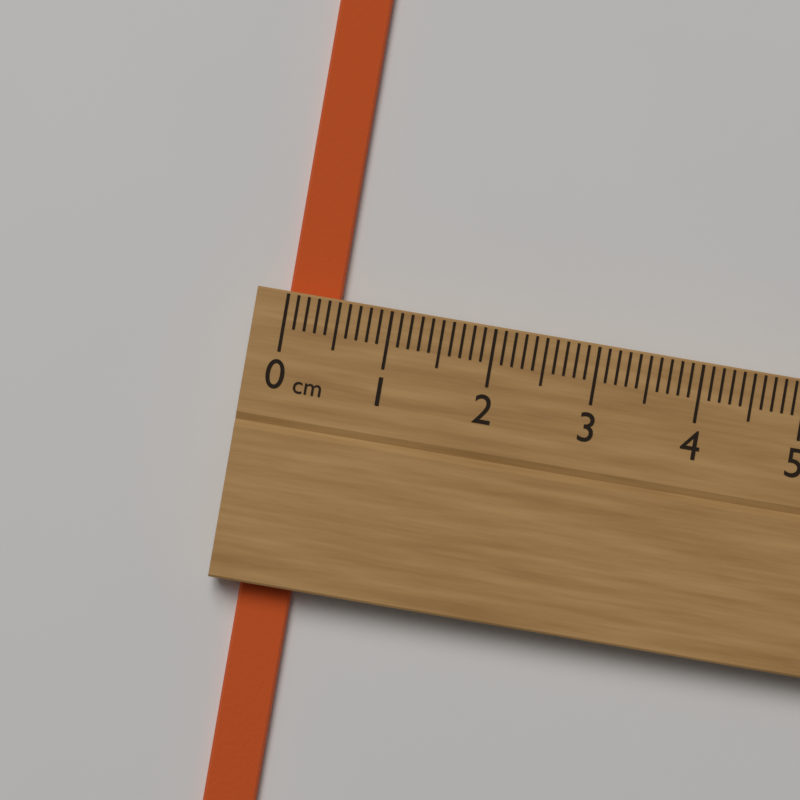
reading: 0.5 cm
